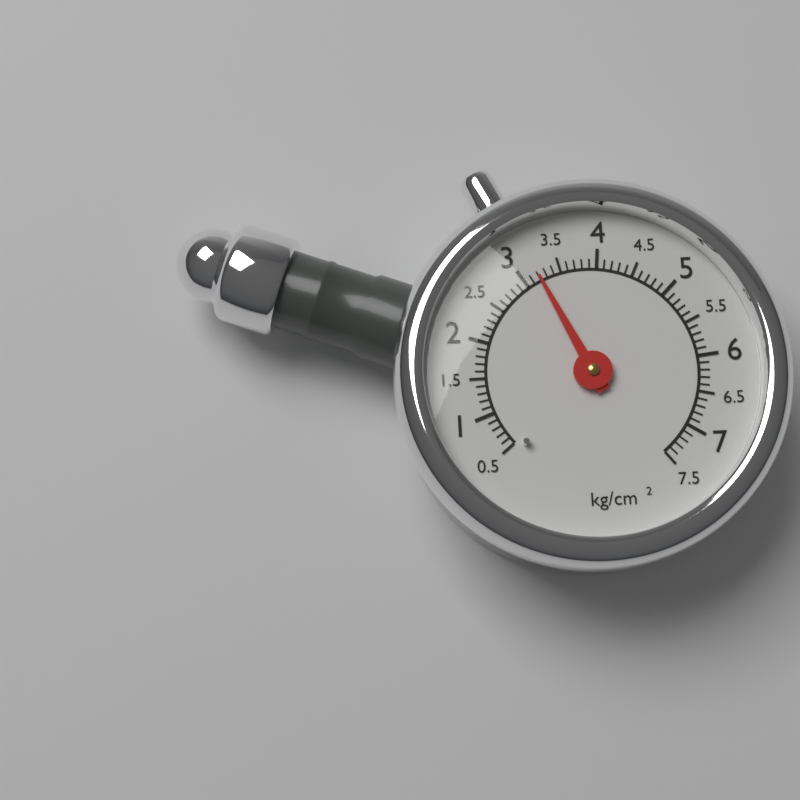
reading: 3.2 kg/cm²
